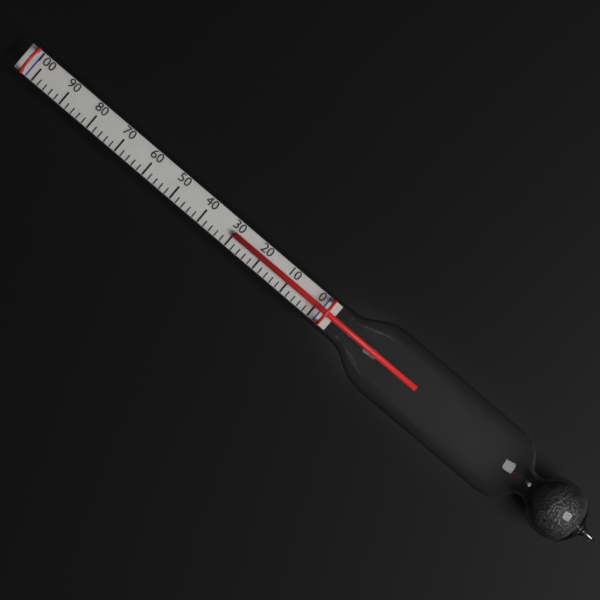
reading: 30 (no unit)
